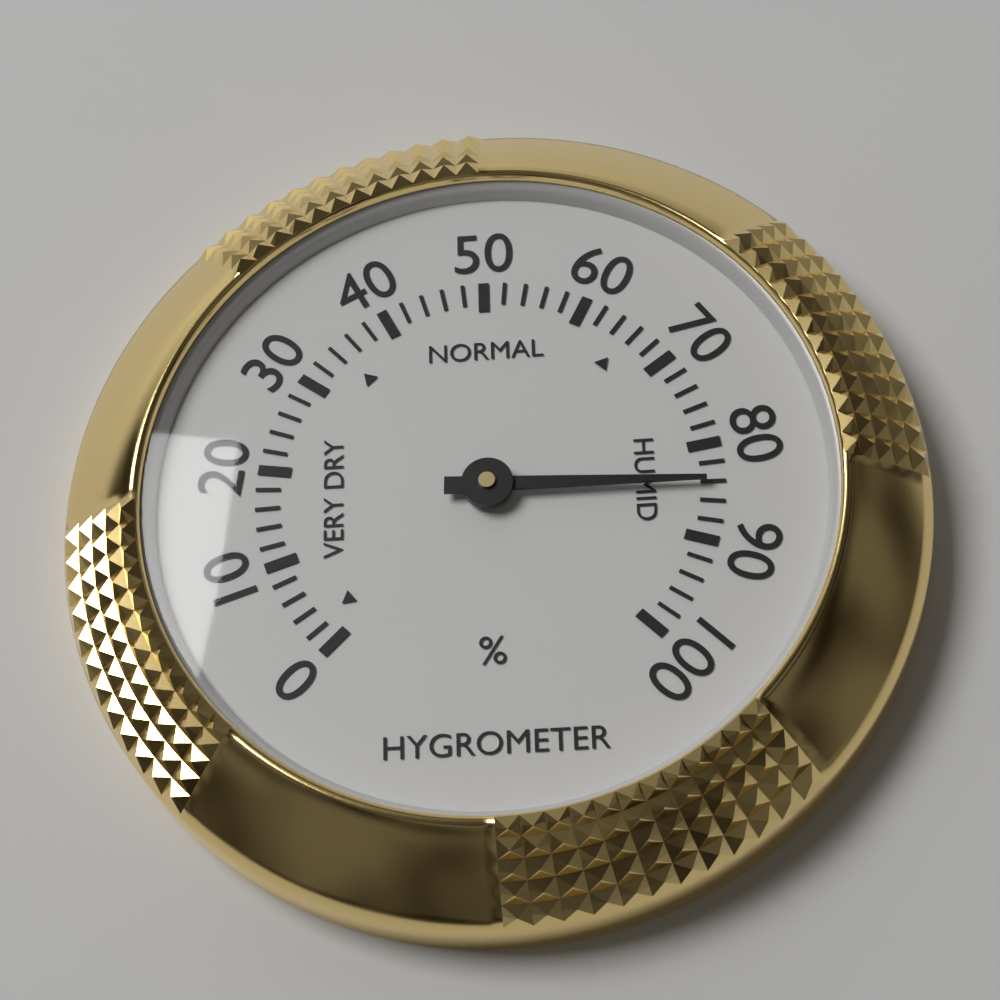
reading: 84 %
